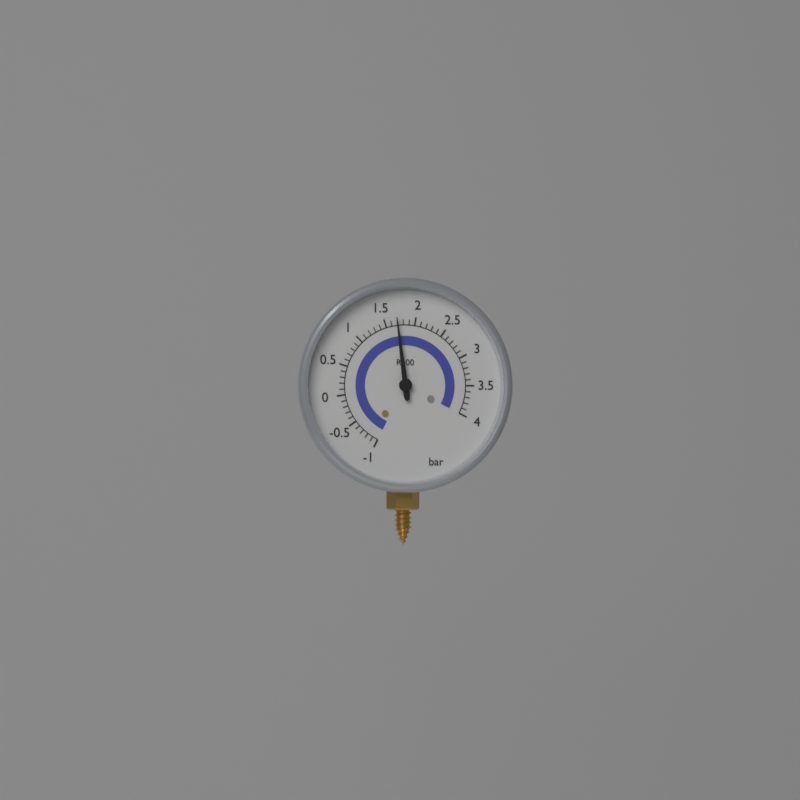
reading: 1.7 bar
